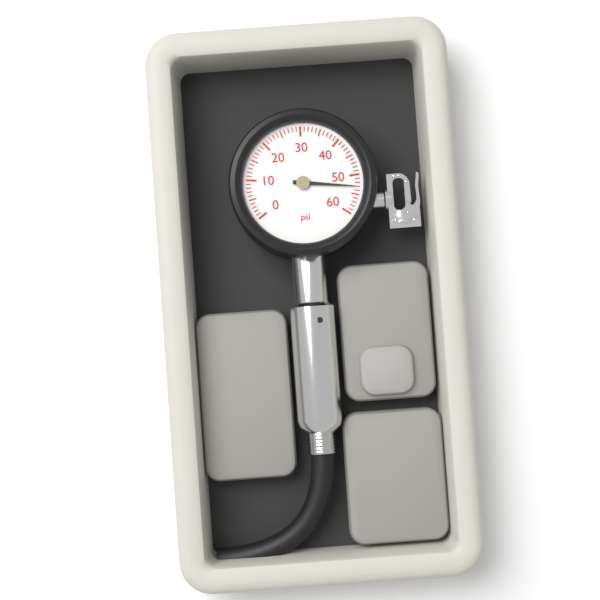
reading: 53 psi
